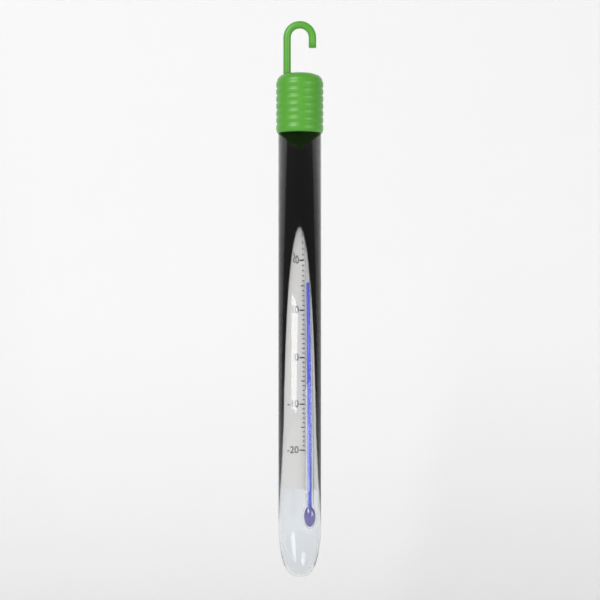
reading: 16 °C
